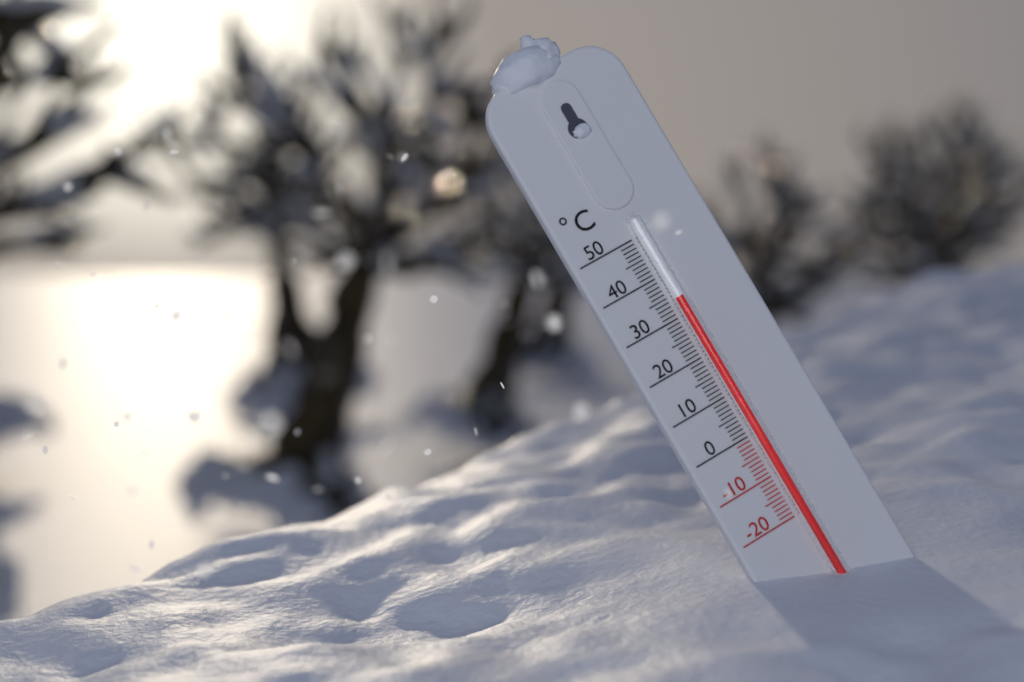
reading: 34 °C
